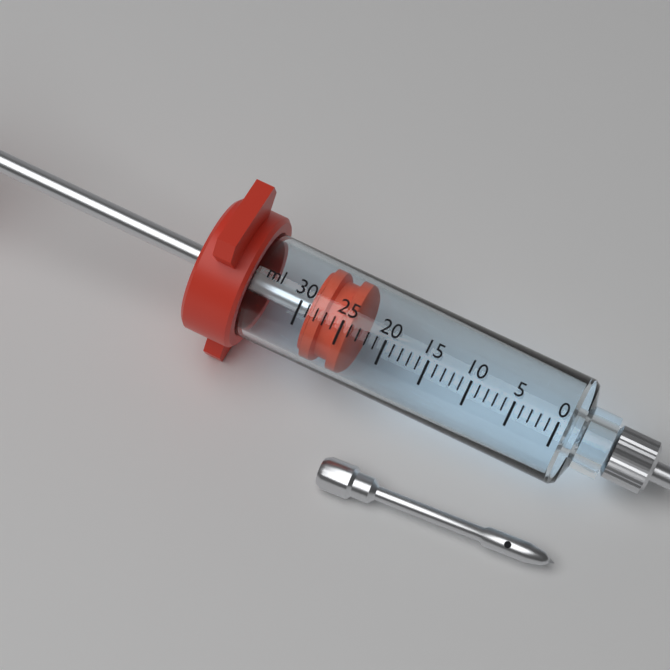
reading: 24 ml
